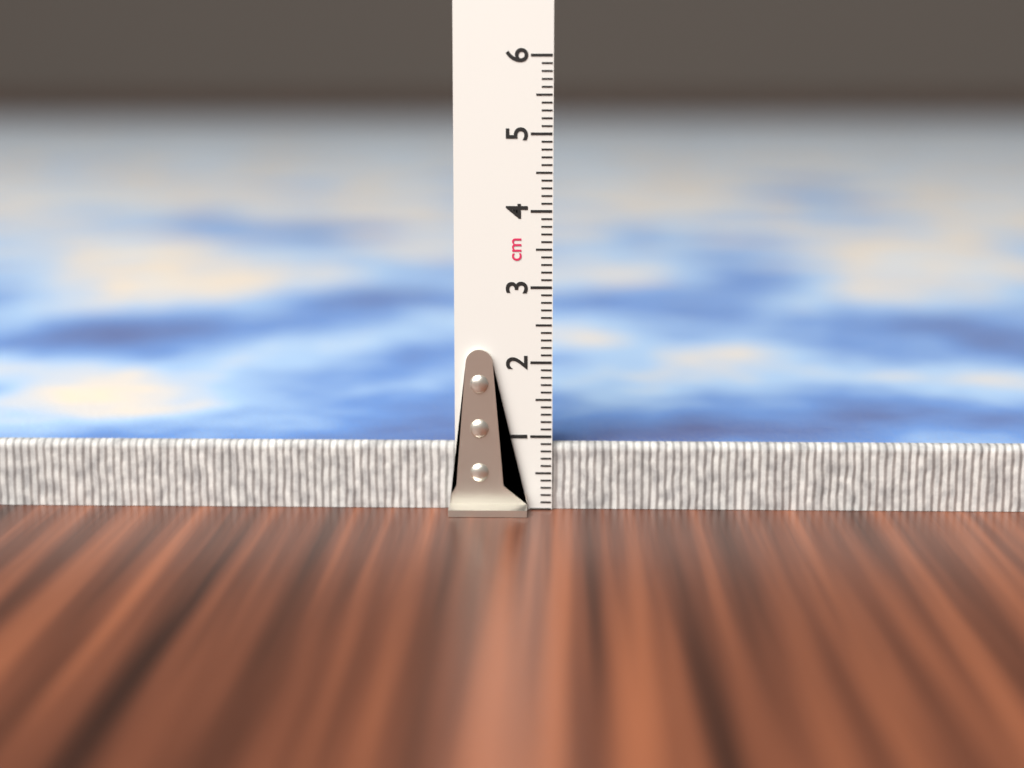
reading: 0.9 cm
